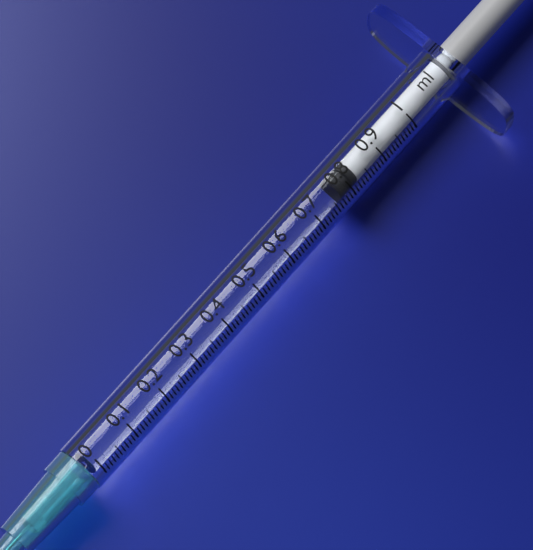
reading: 0.78 ml
